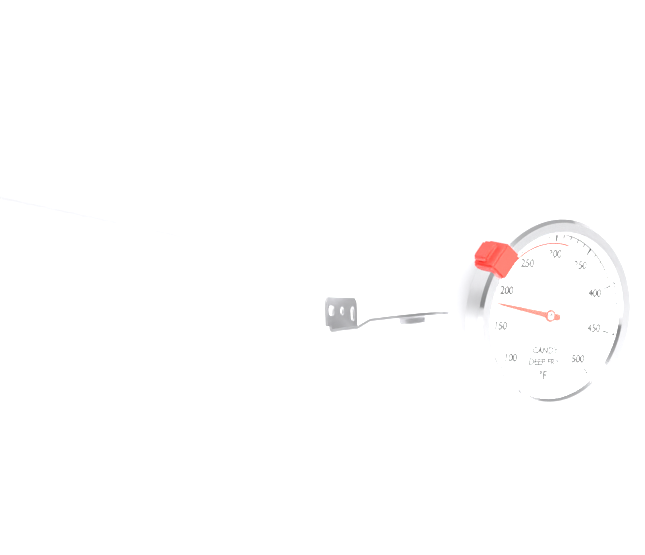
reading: 180 °F
